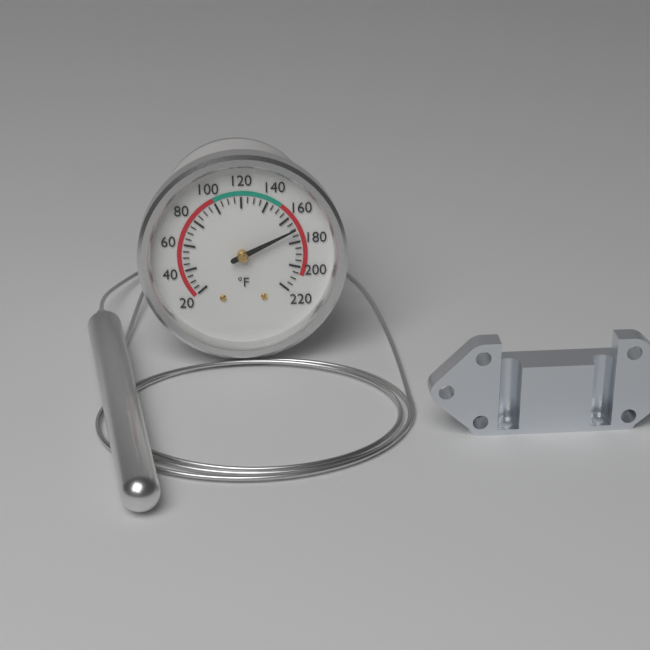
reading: 170 °F
